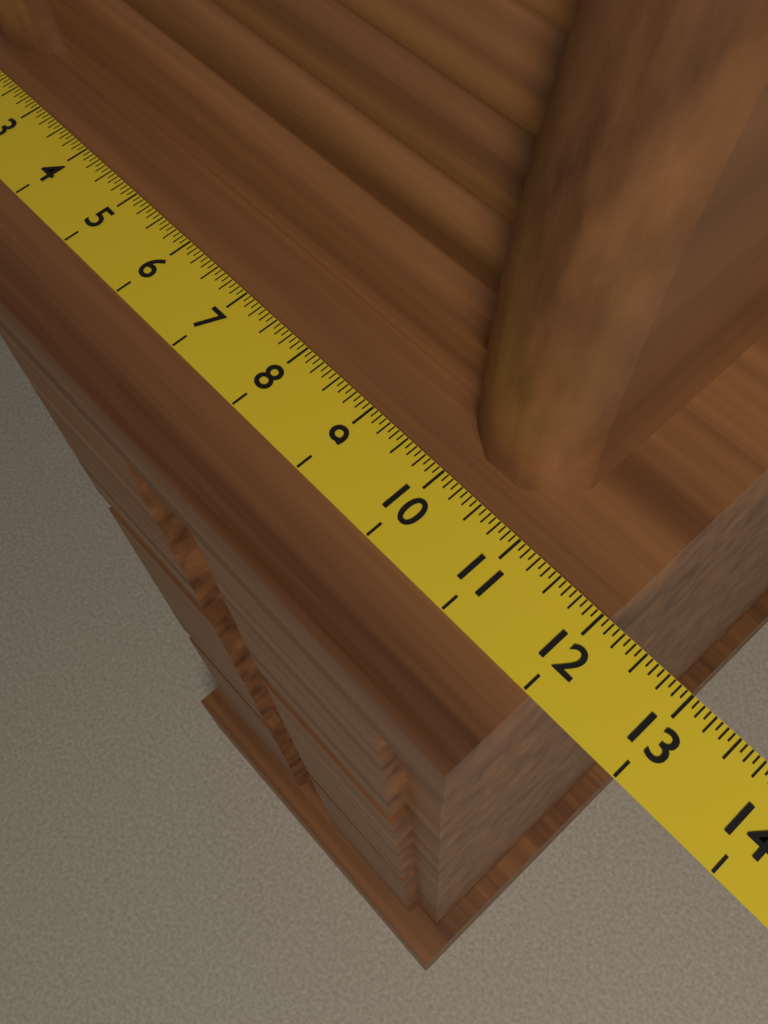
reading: 12.0625 (no unit)
